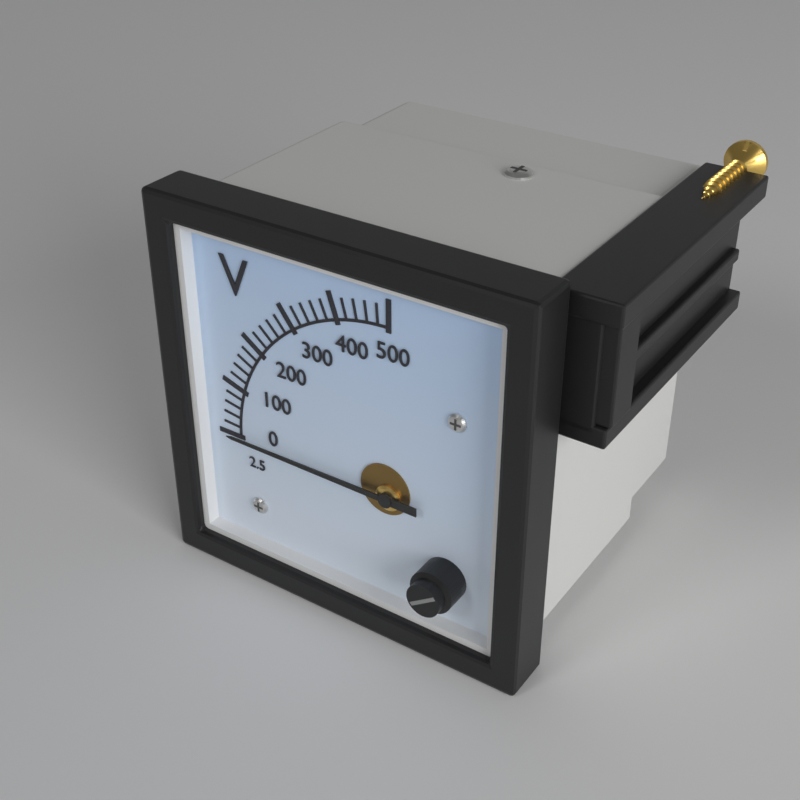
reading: 0 V
